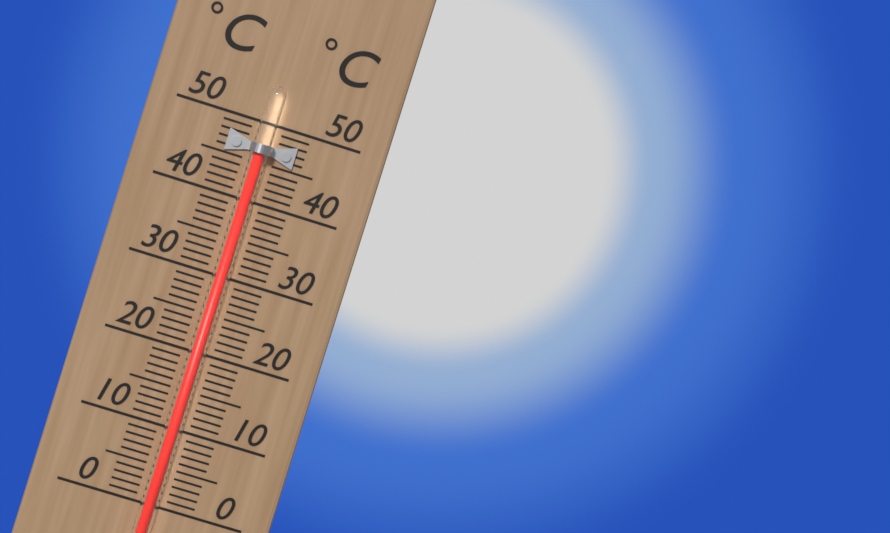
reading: 46 °C
